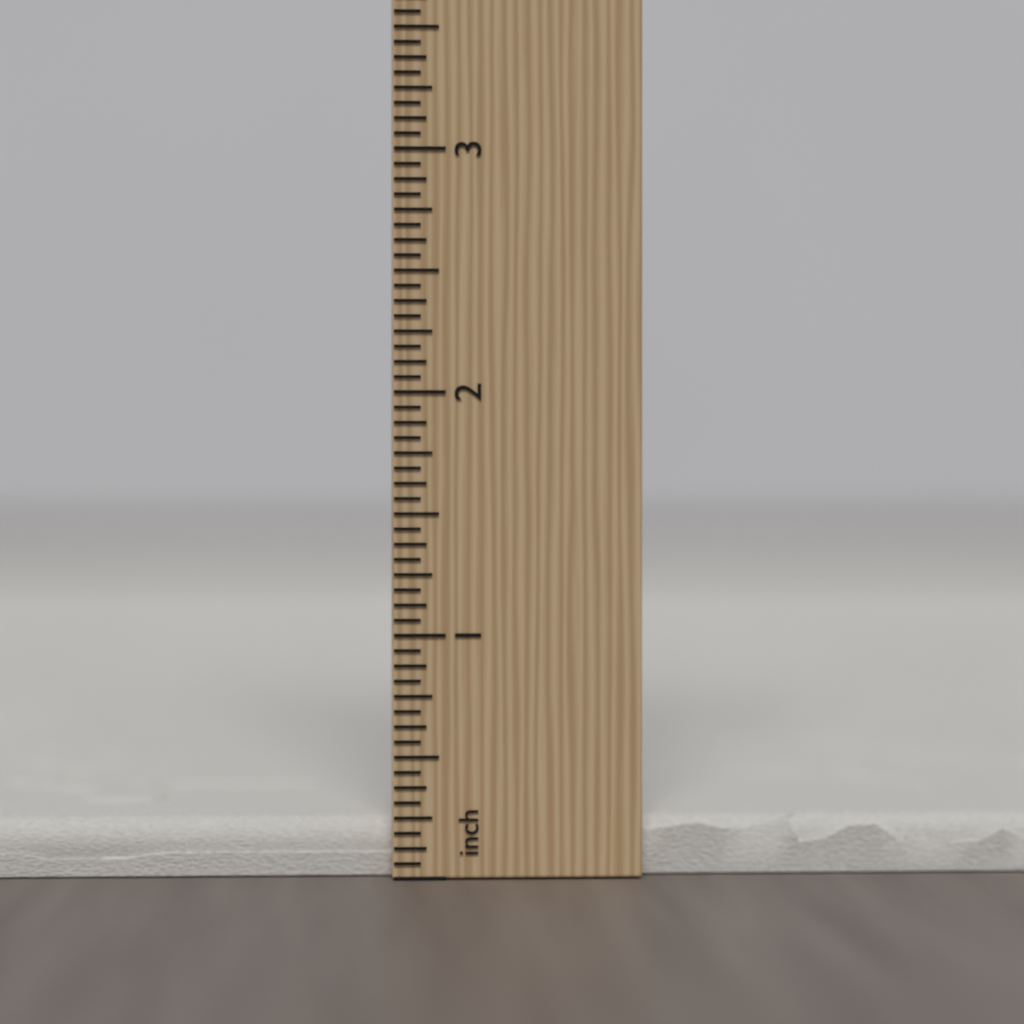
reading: 0.2500 inch
